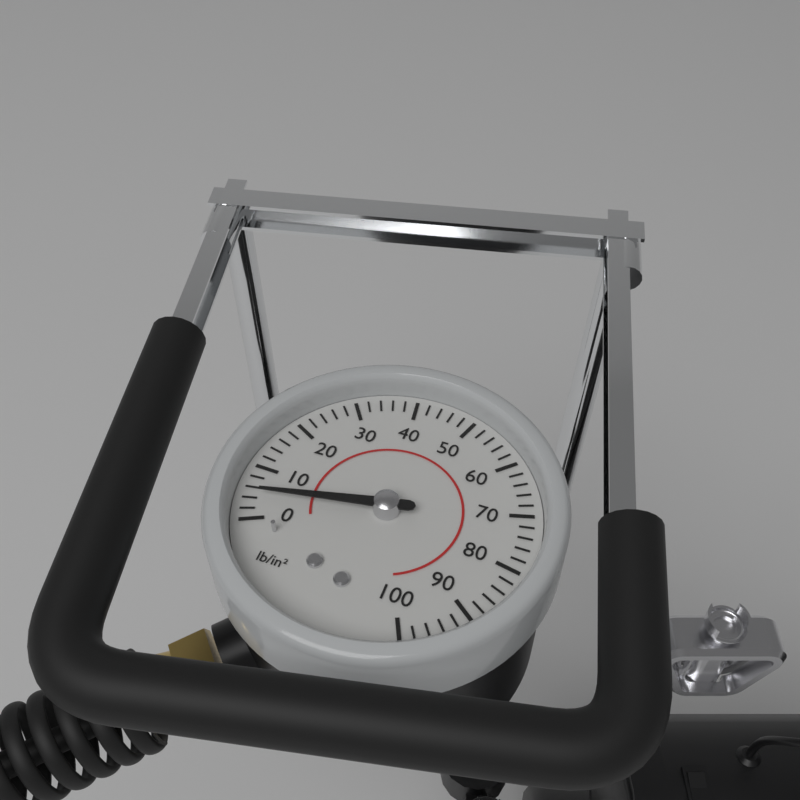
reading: 5 psi
